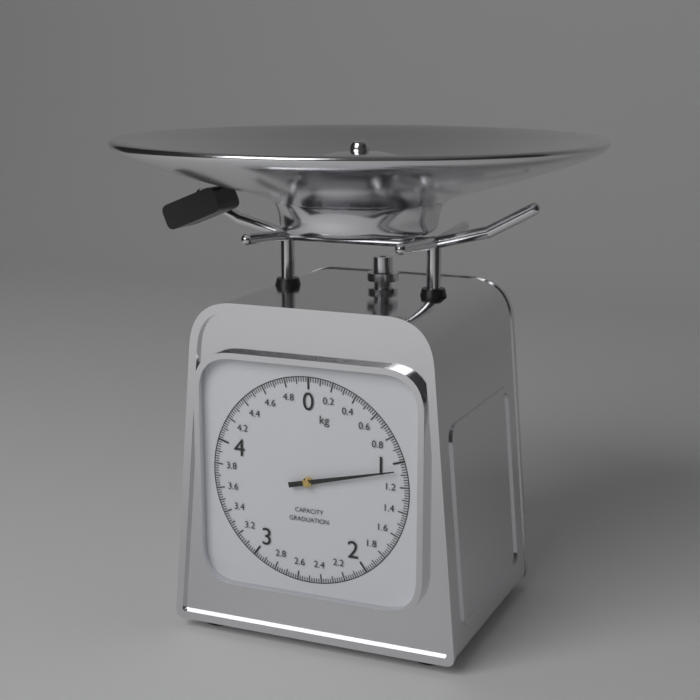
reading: 1.06 kg
